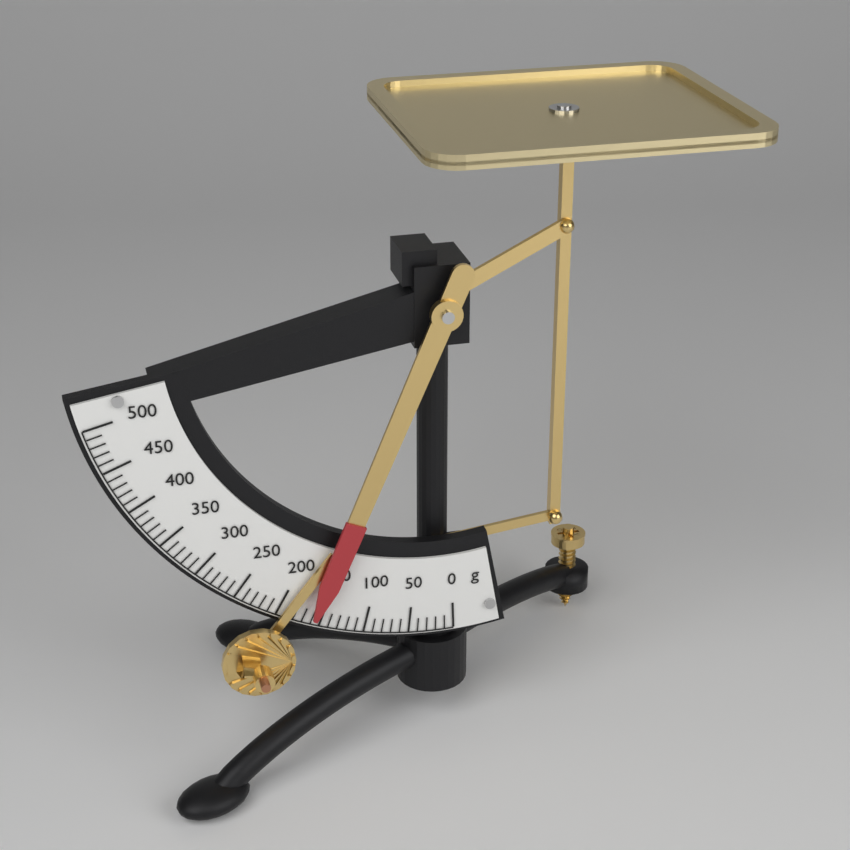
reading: 160 g
